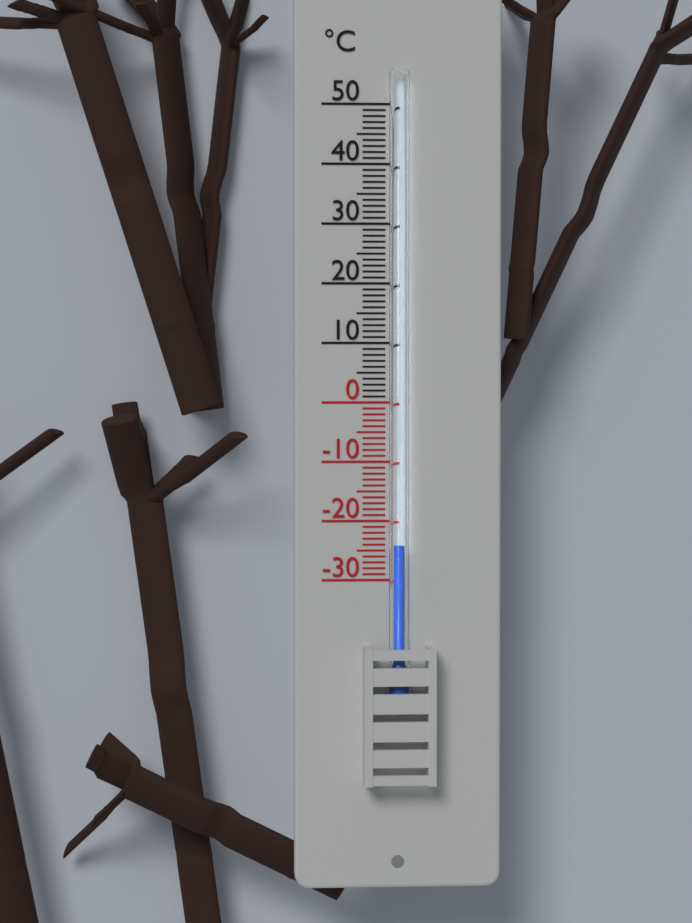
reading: -24 °C
